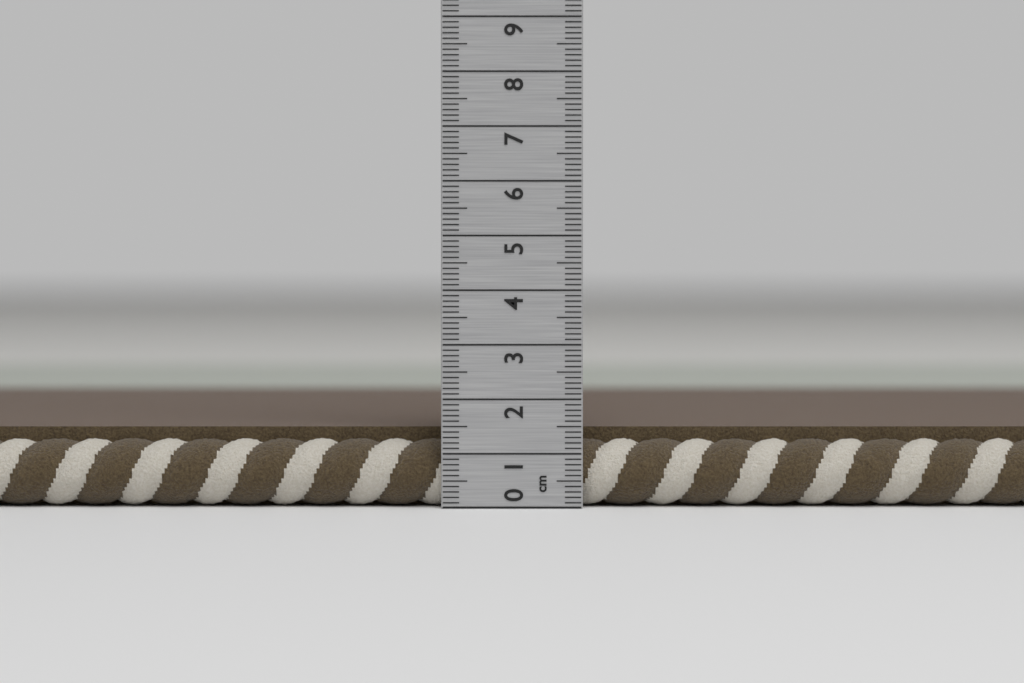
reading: 1.45 cm
